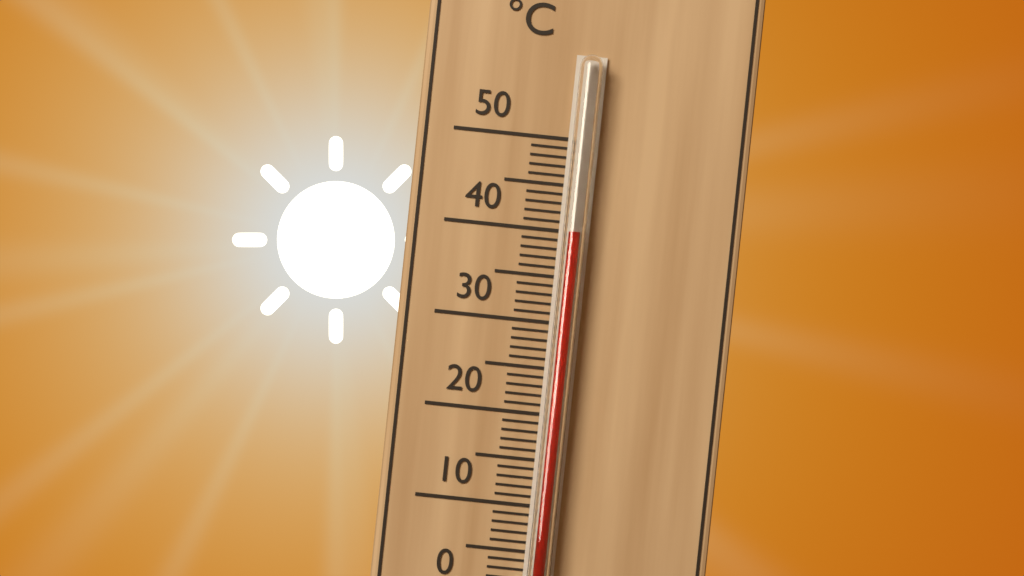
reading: 40 °C
